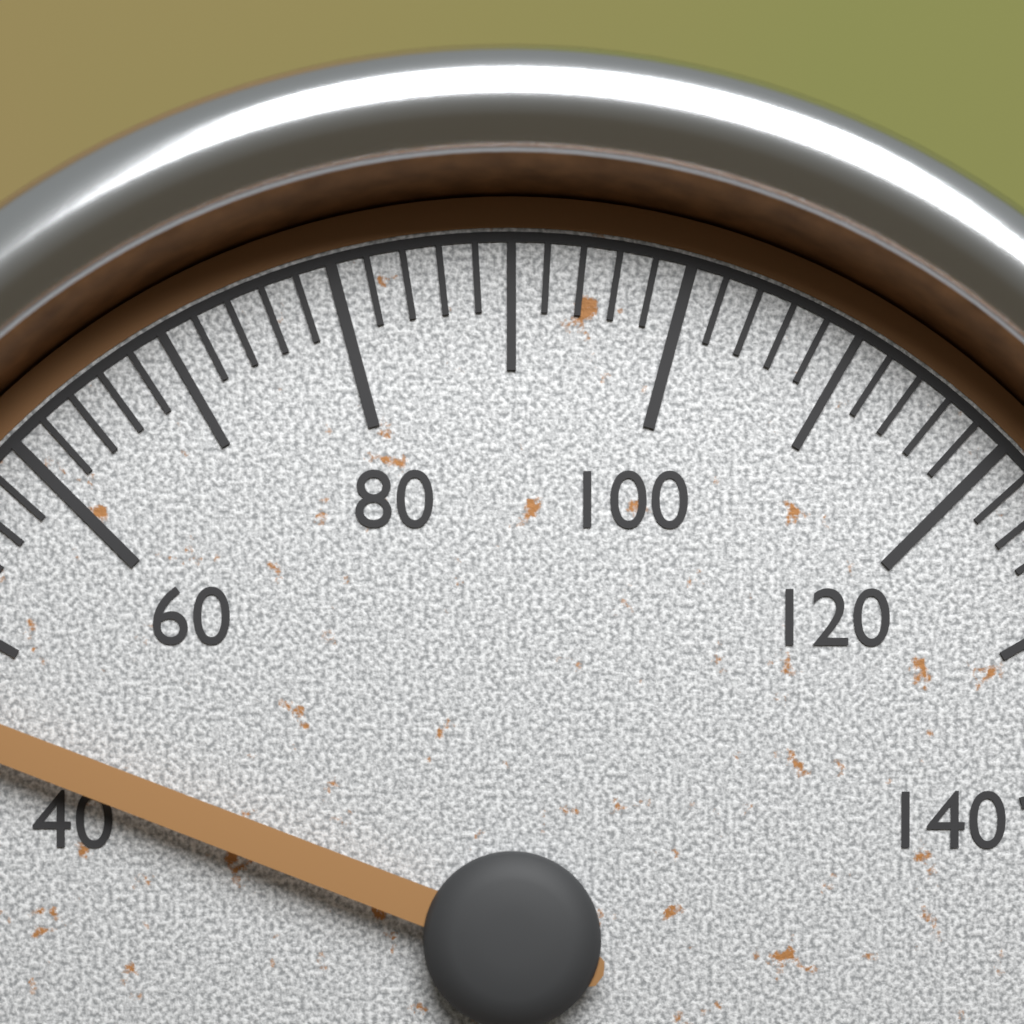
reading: 44 (no unit)
